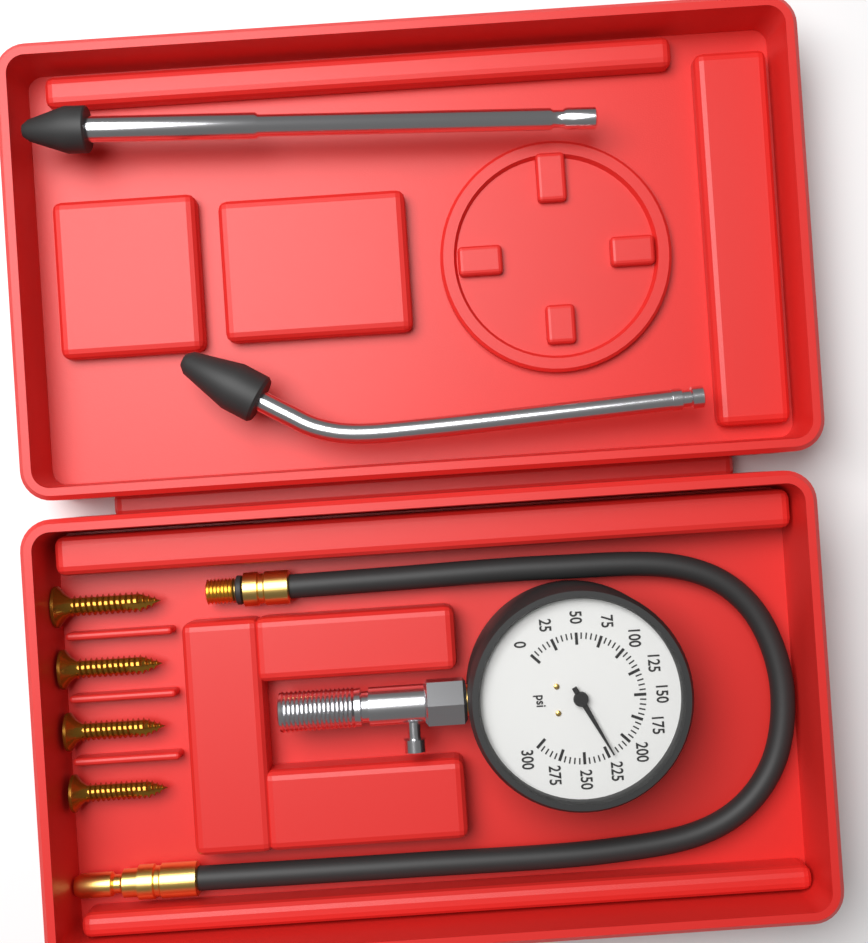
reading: 220 psi
